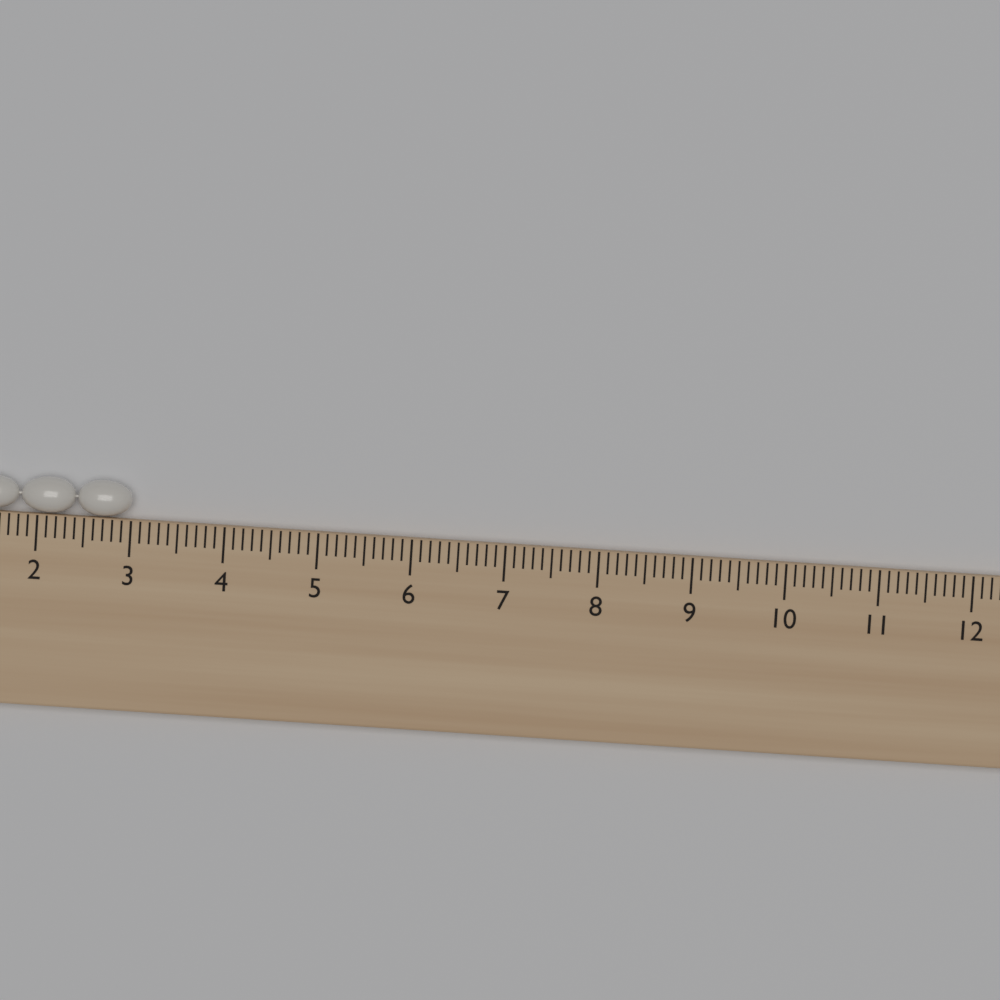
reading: 3.0 cm
